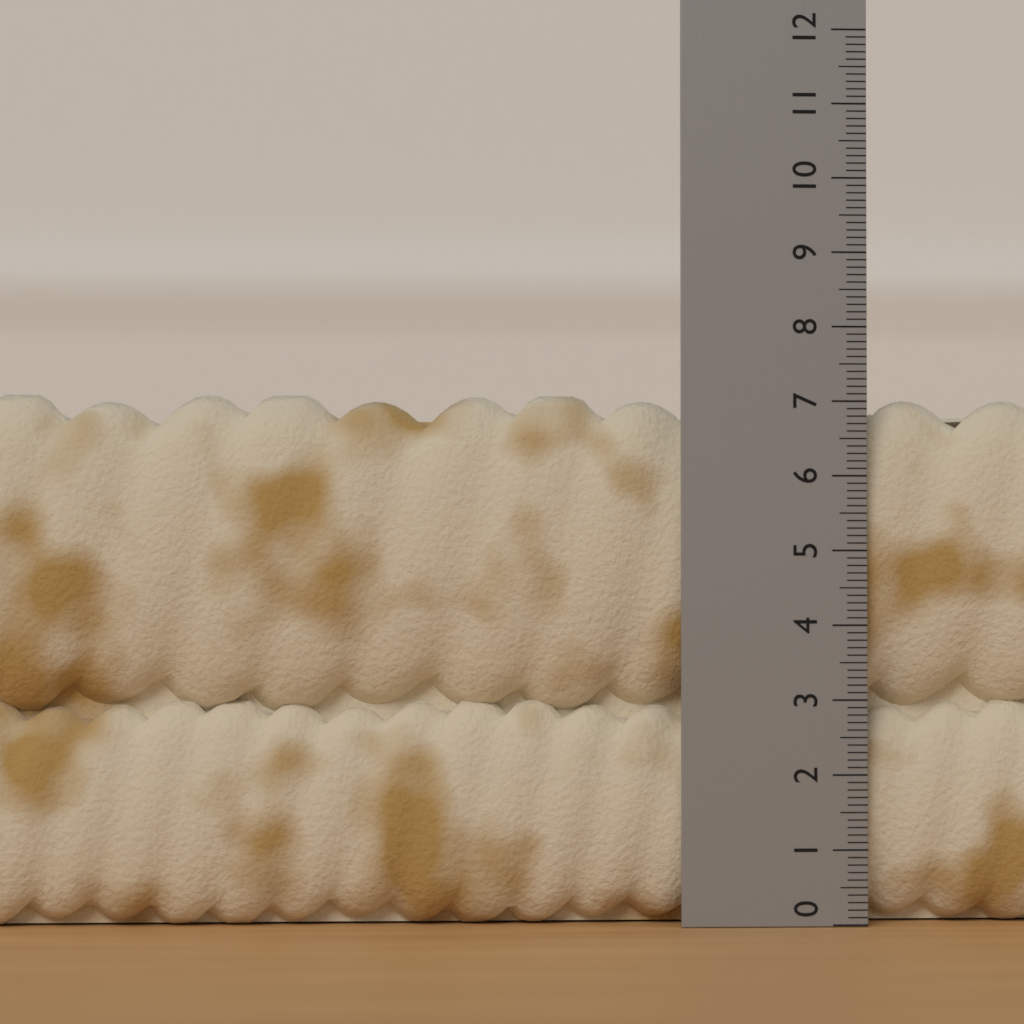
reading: 7.1 (no unit)
